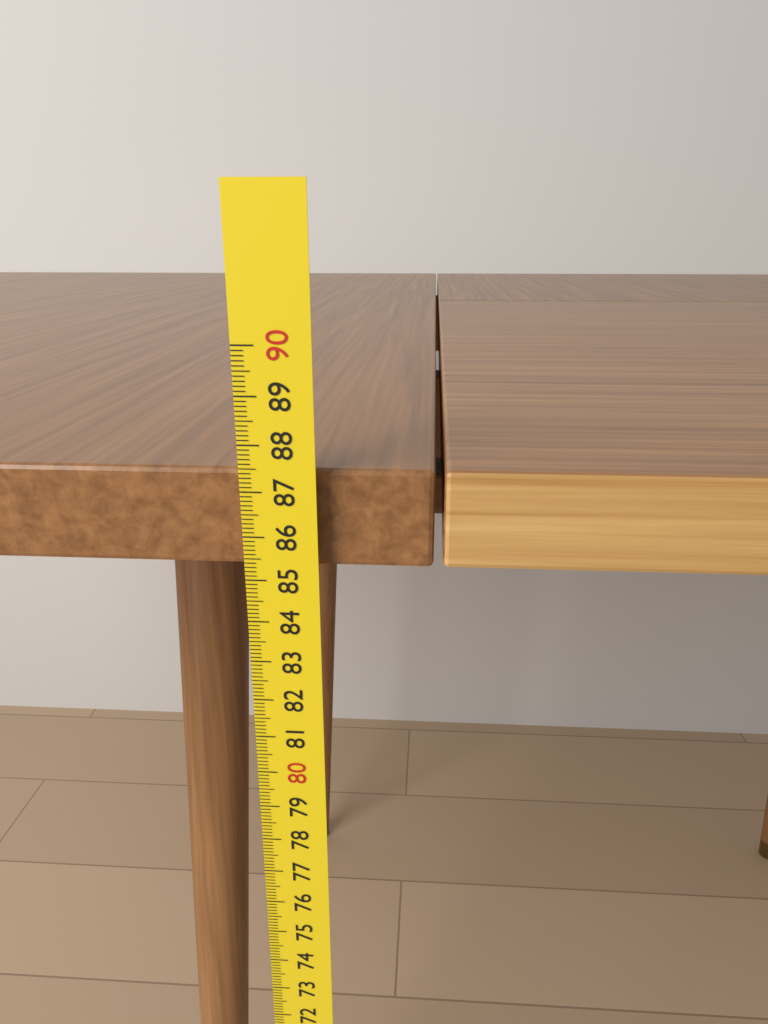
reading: 87.4 cm
